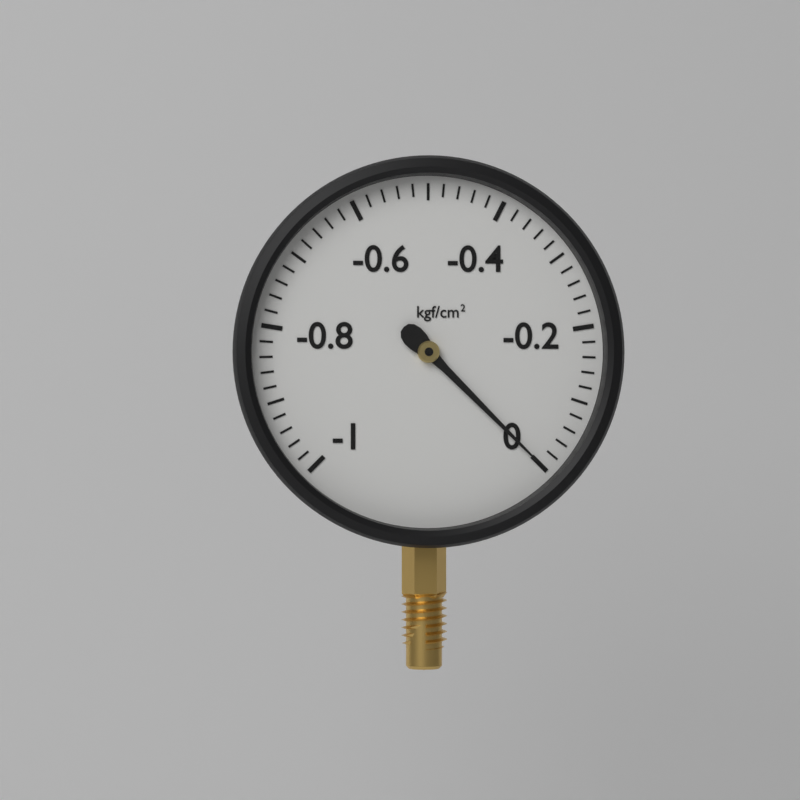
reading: 0.00 kgf/cm²
